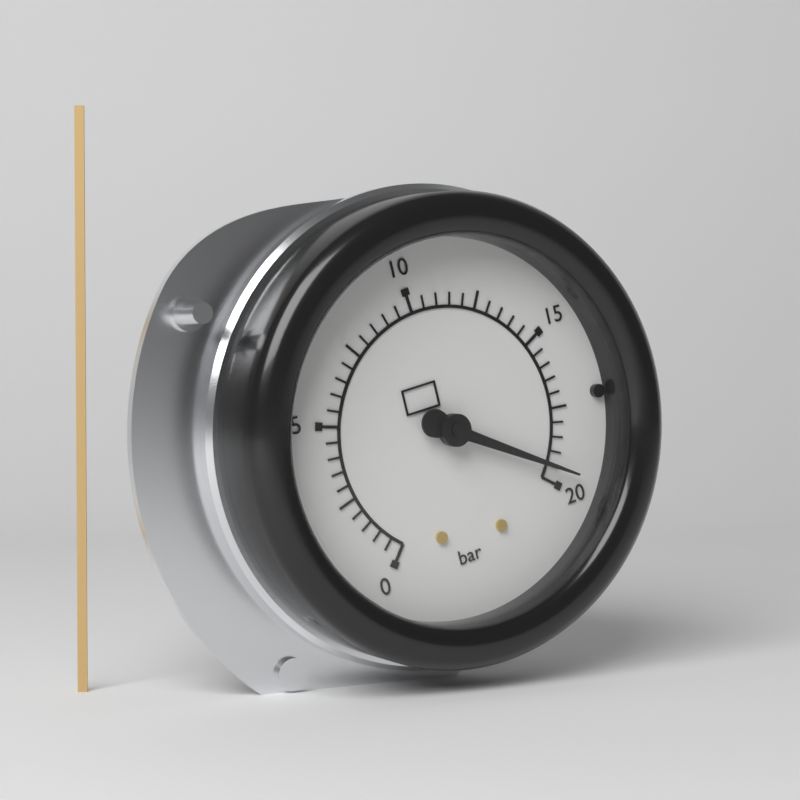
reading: 19.5 bar
